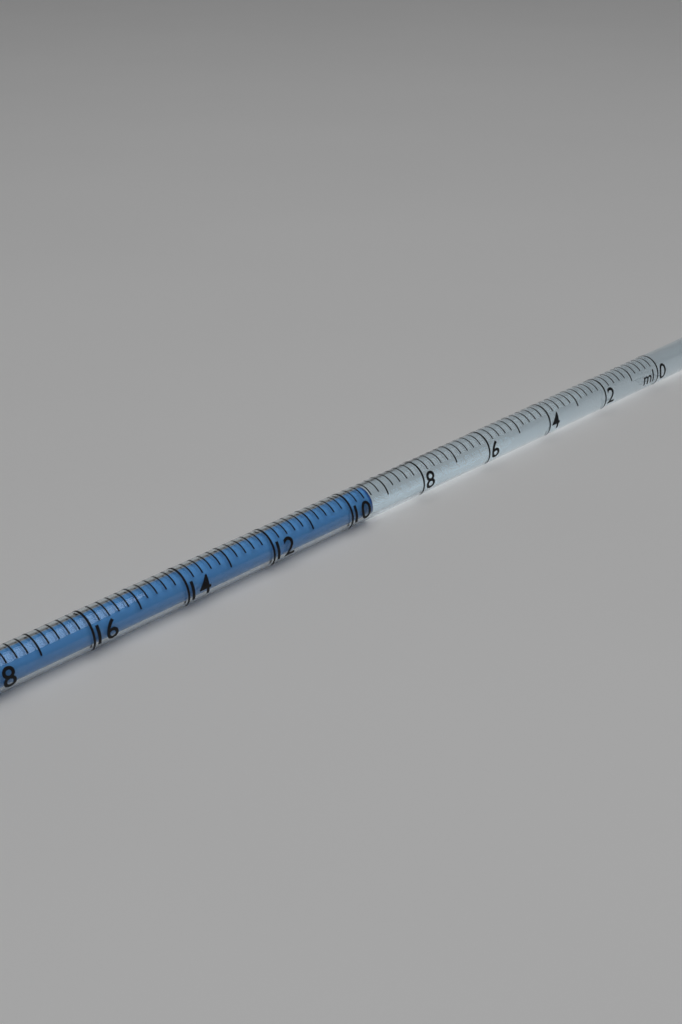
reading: 9.4 ml
